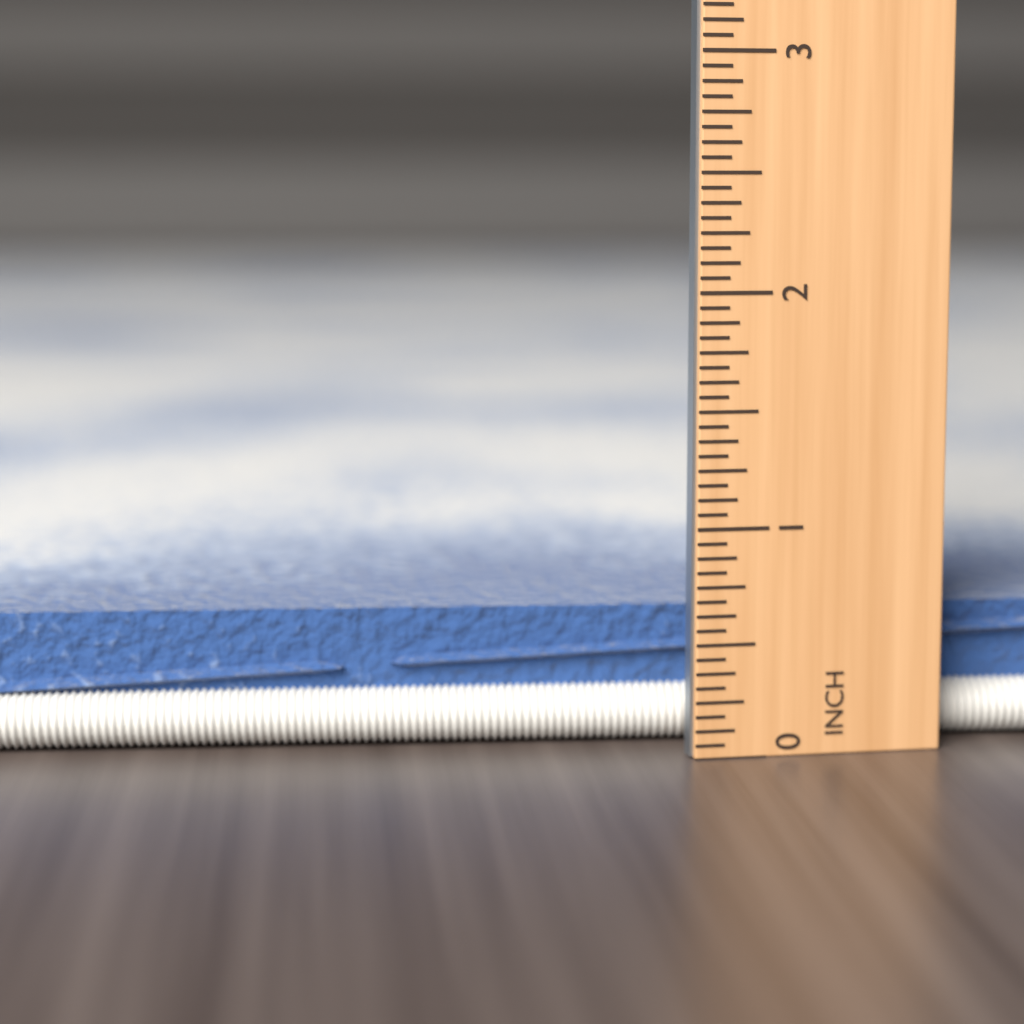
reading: 0.6250 in
